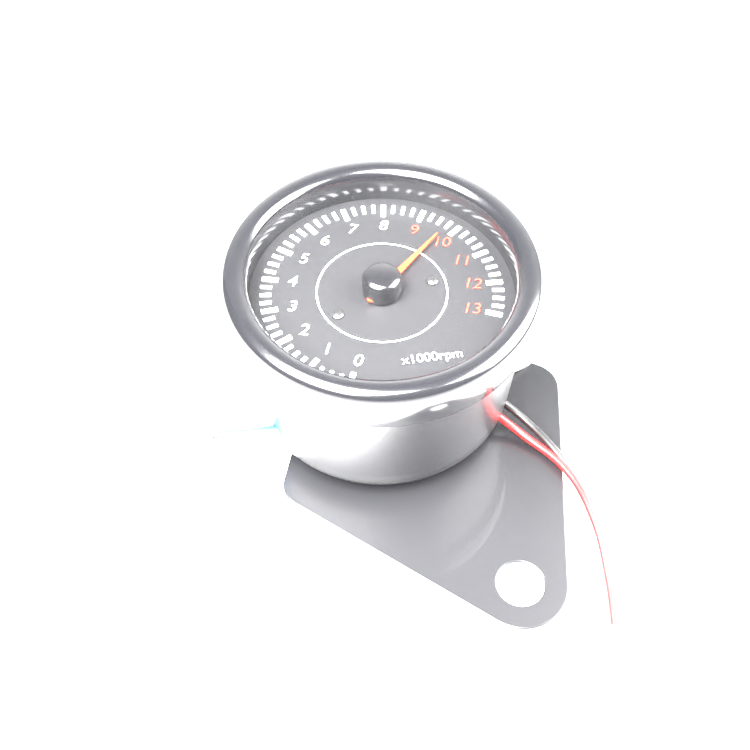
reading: 9.75 x1000 rpm
